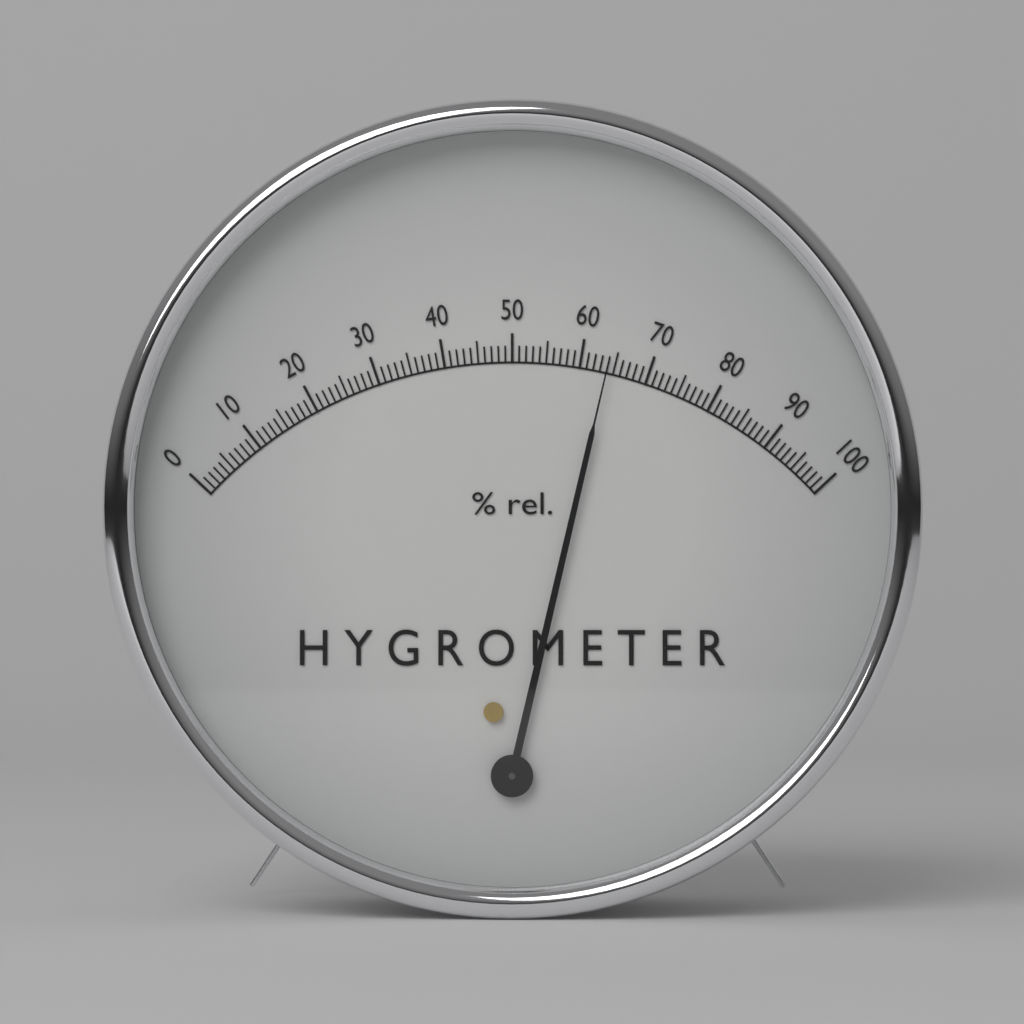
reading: 64 %
